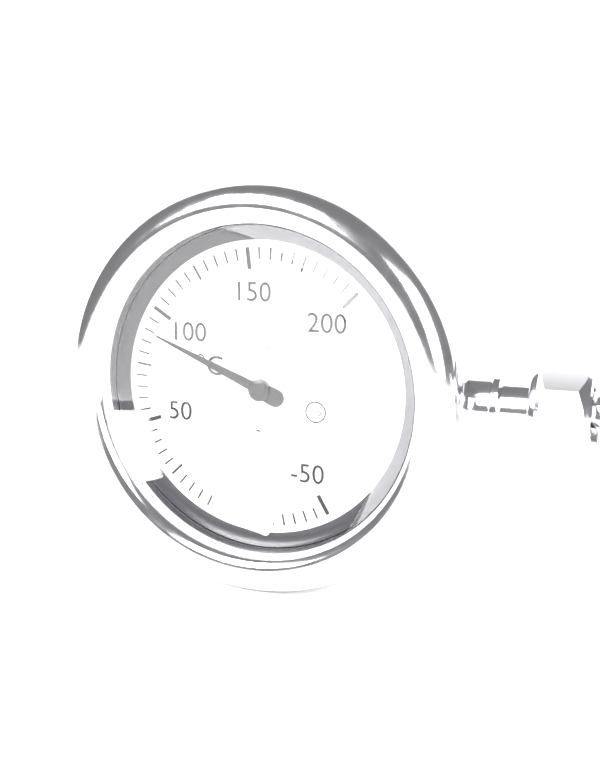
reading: 90 °C
